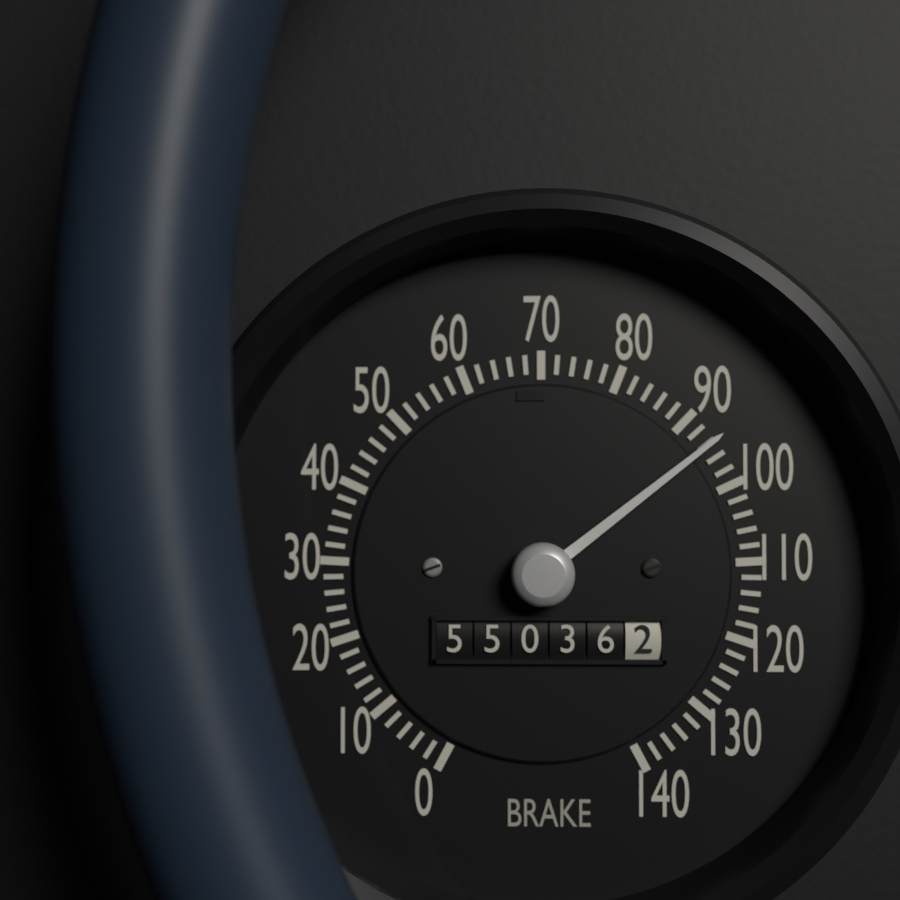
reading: 94 (no unit)
